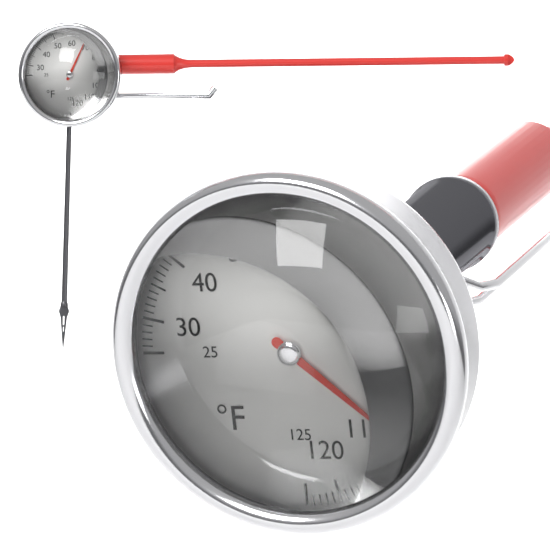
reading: 107 °F
